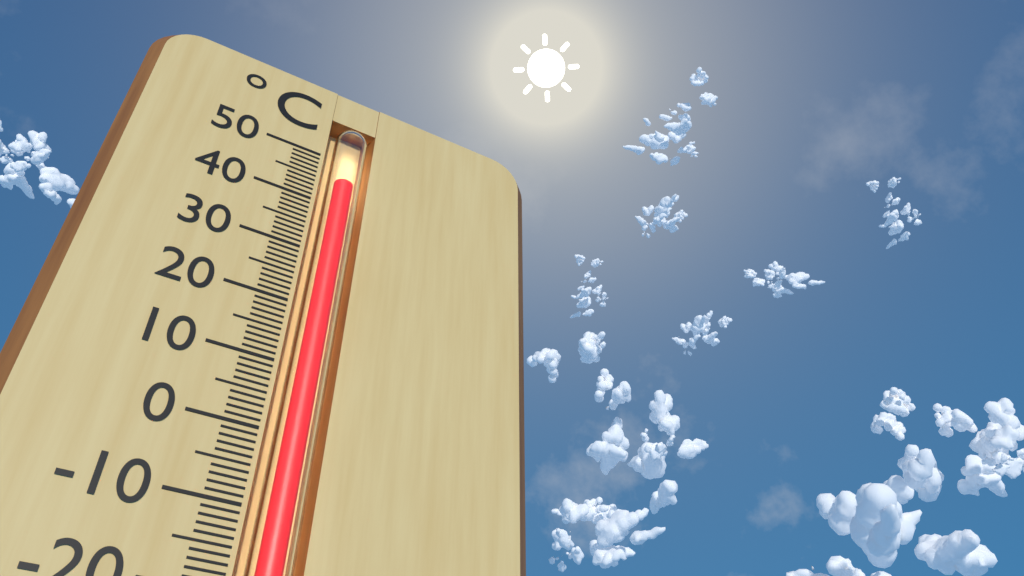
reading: 45 °C
